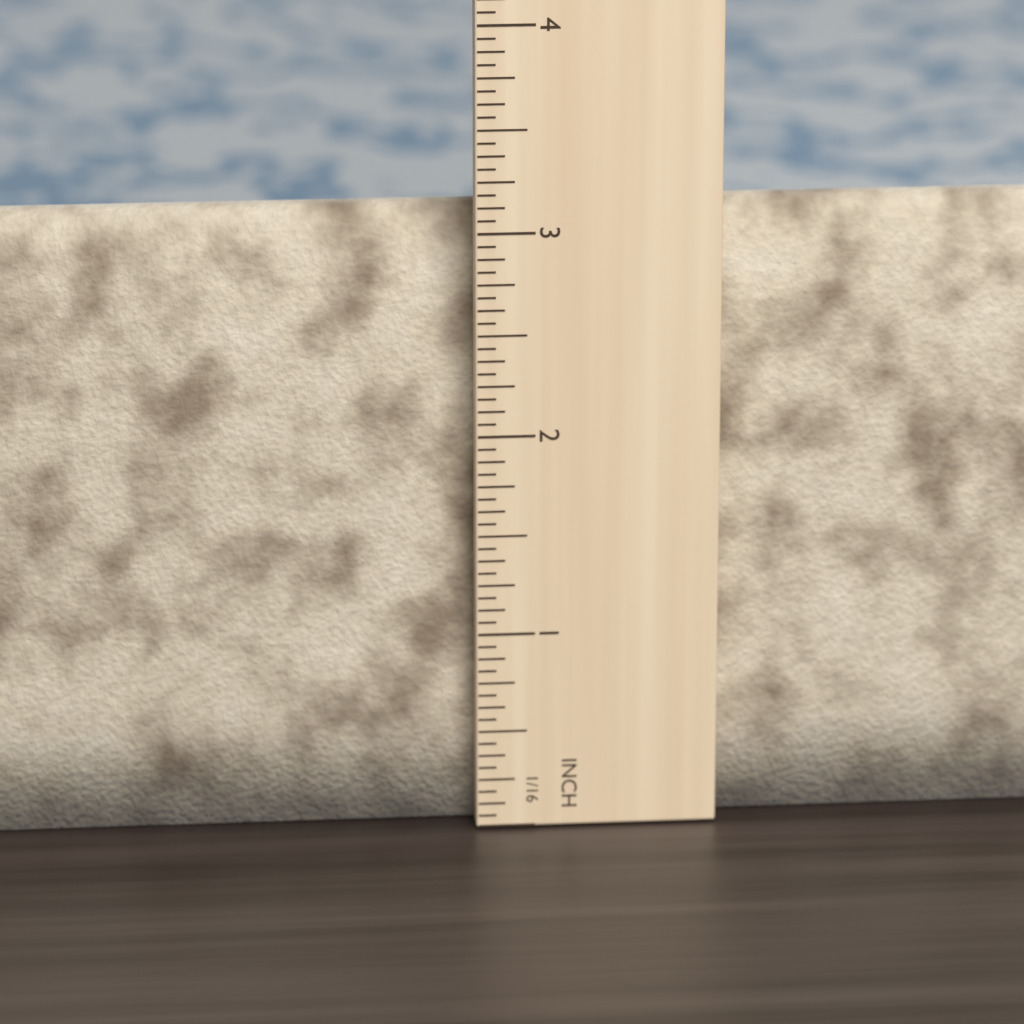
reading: 3.0625 in
